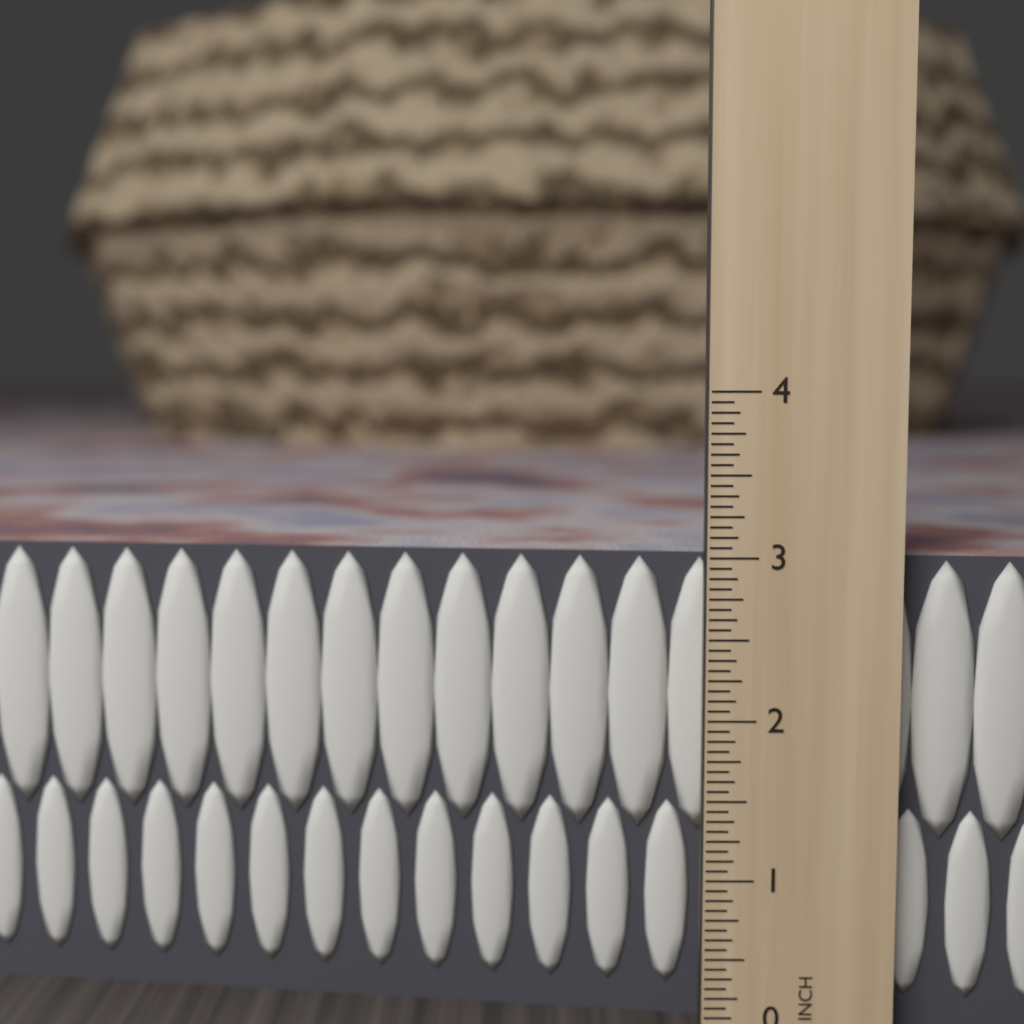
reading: 3.0000 in
